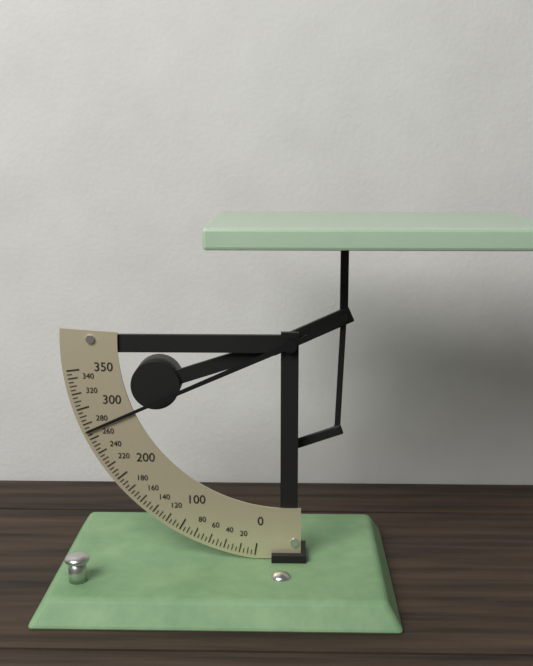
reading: 270 (no unit)
